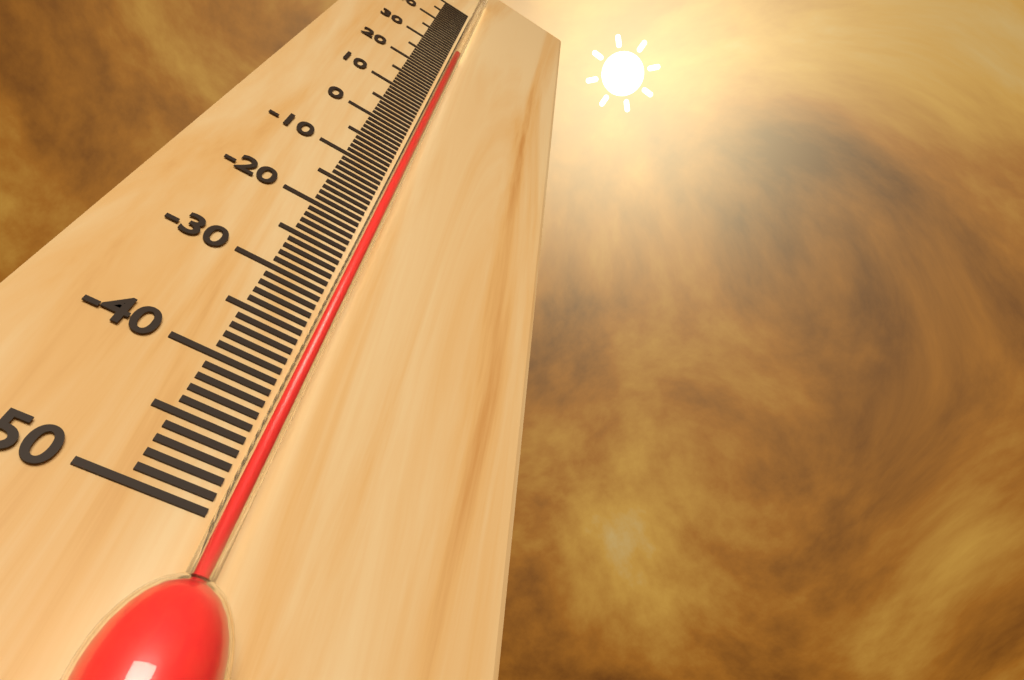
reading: 28 °C
